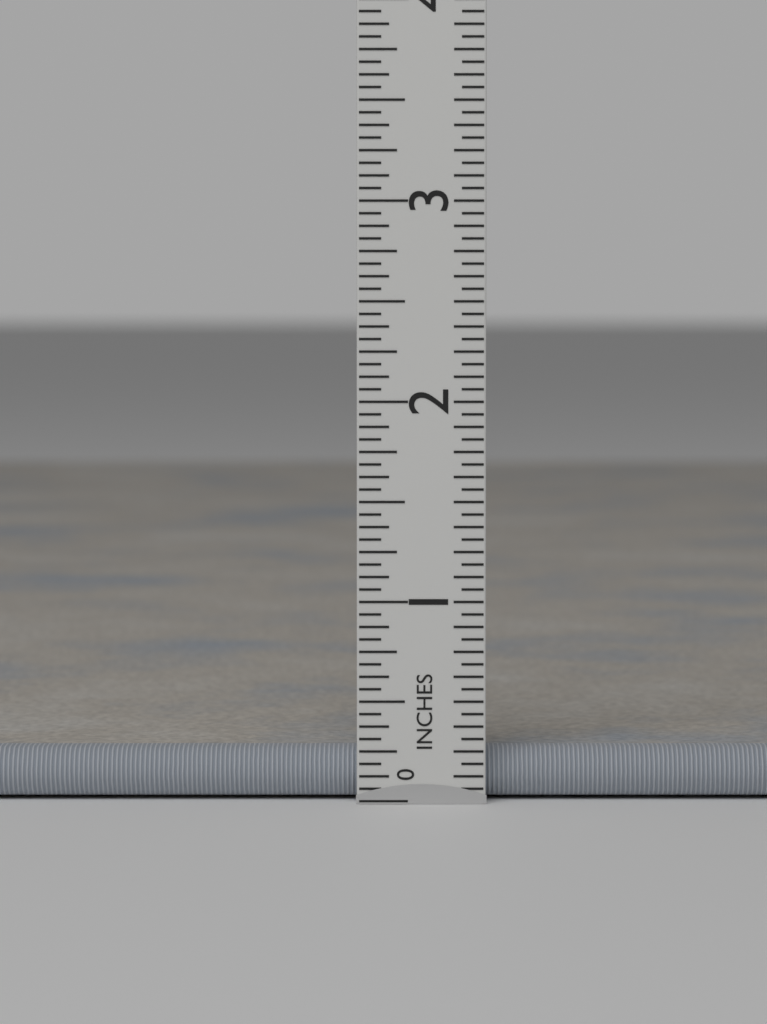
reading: 0.2500 in
